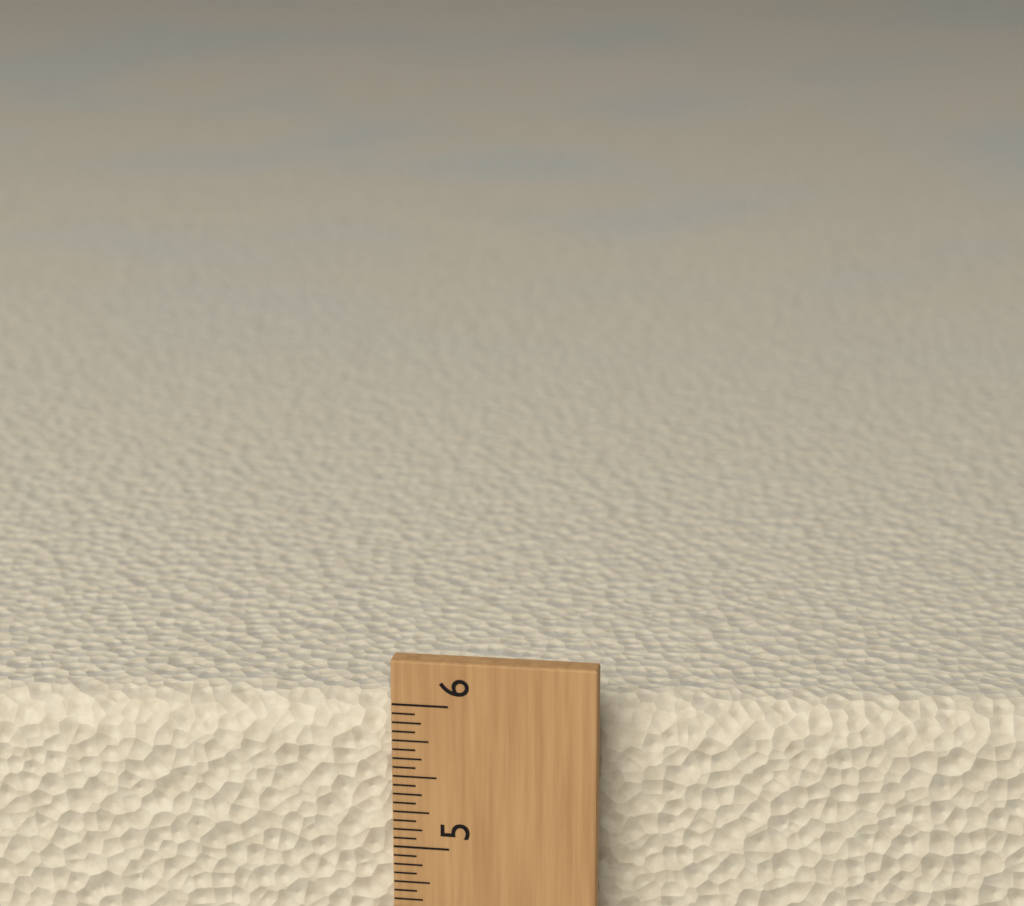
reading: 5.9375 (no unit)
